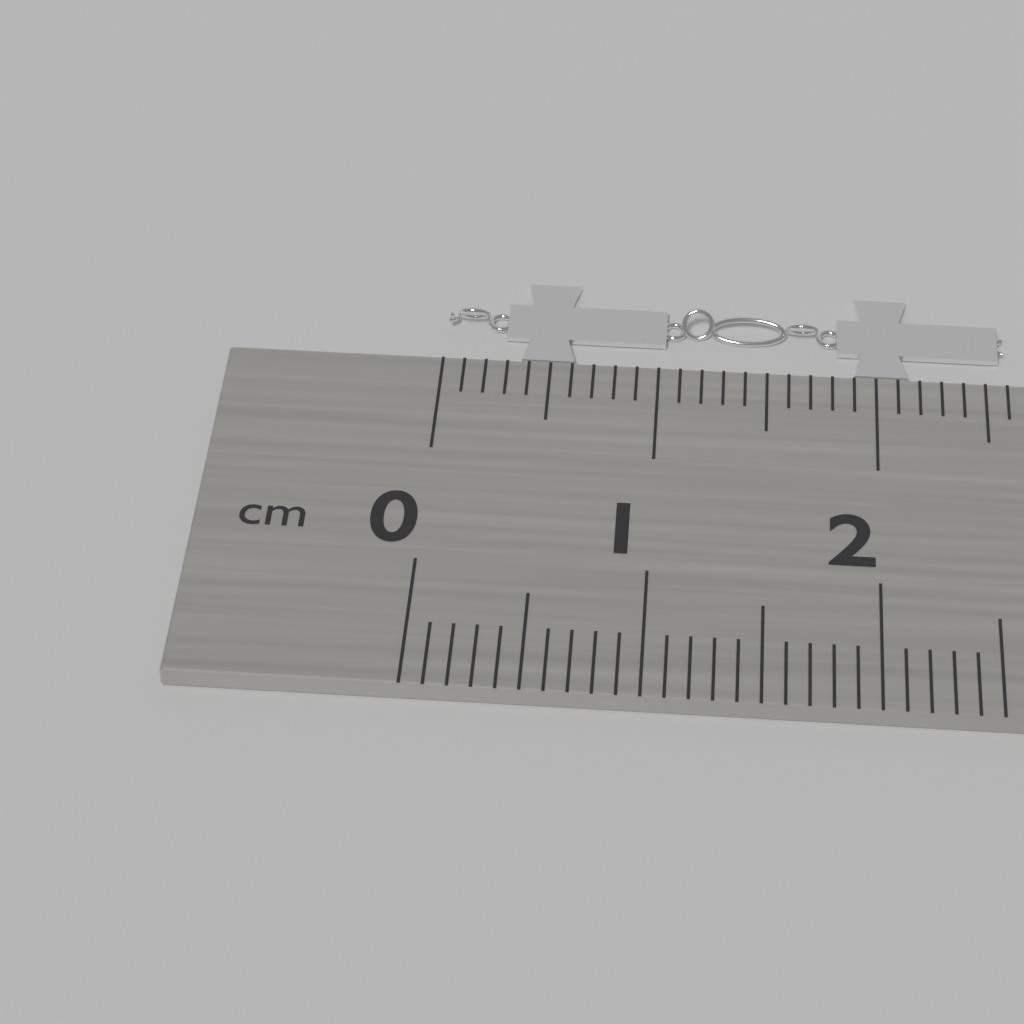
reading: 2.6 cm
